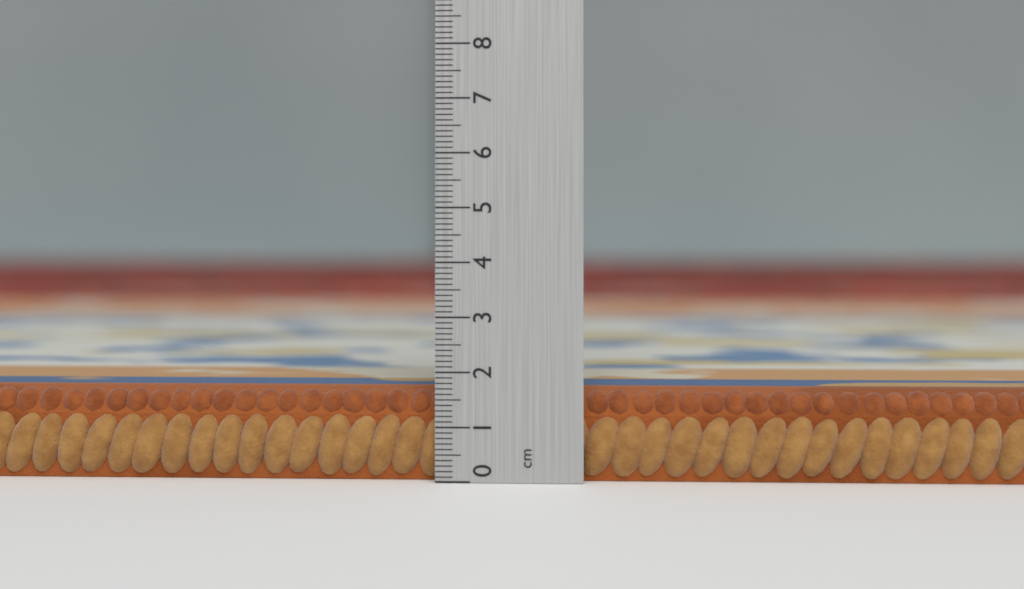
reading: 1.7 cm
